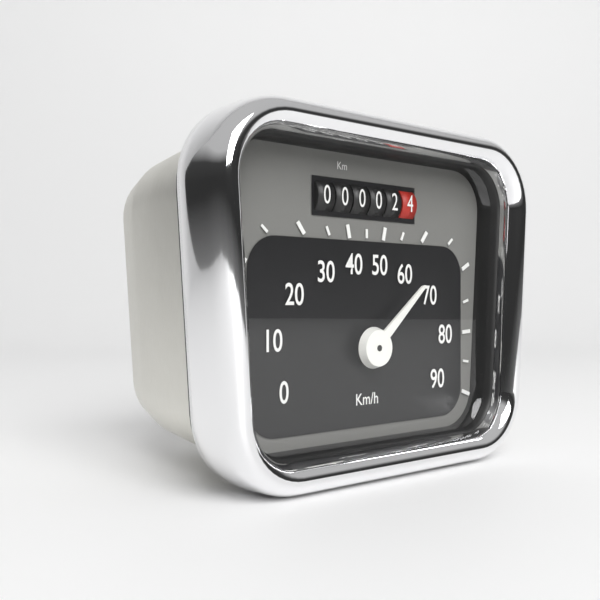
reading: 65 km/h
